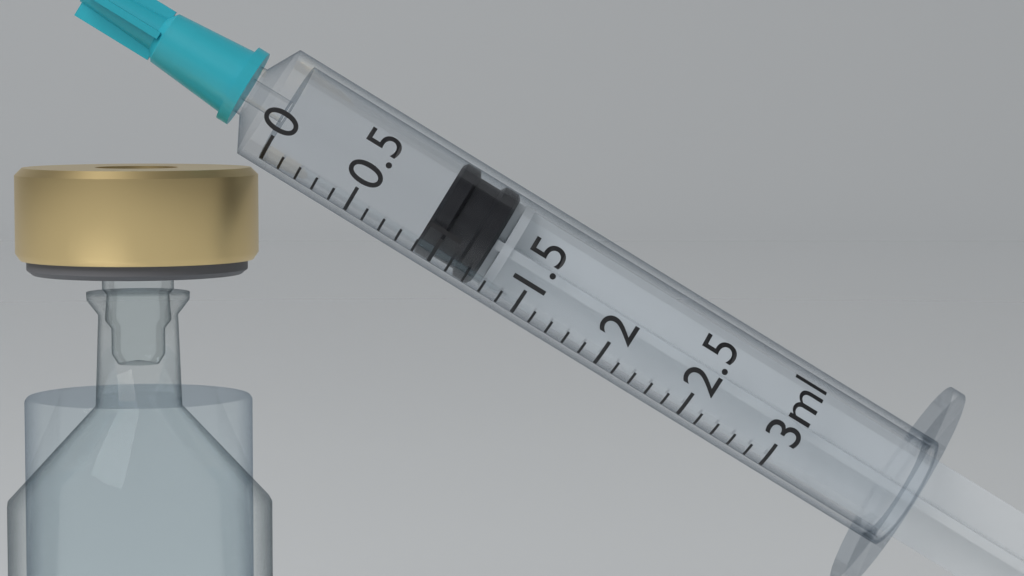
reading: 0.9 ml
